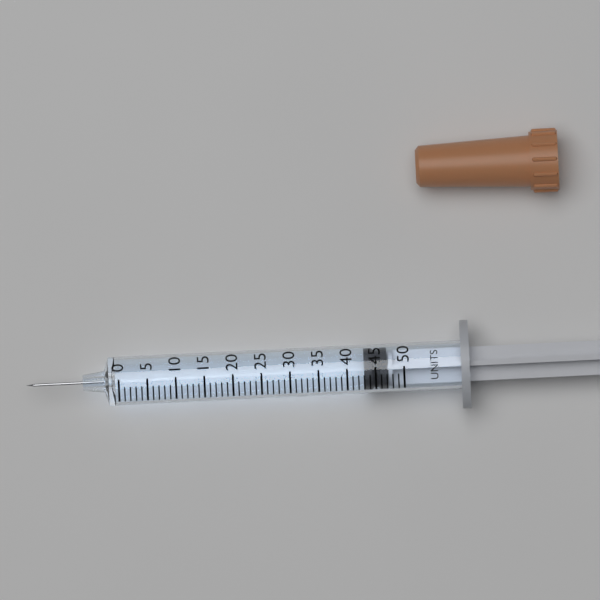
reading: 43 units
